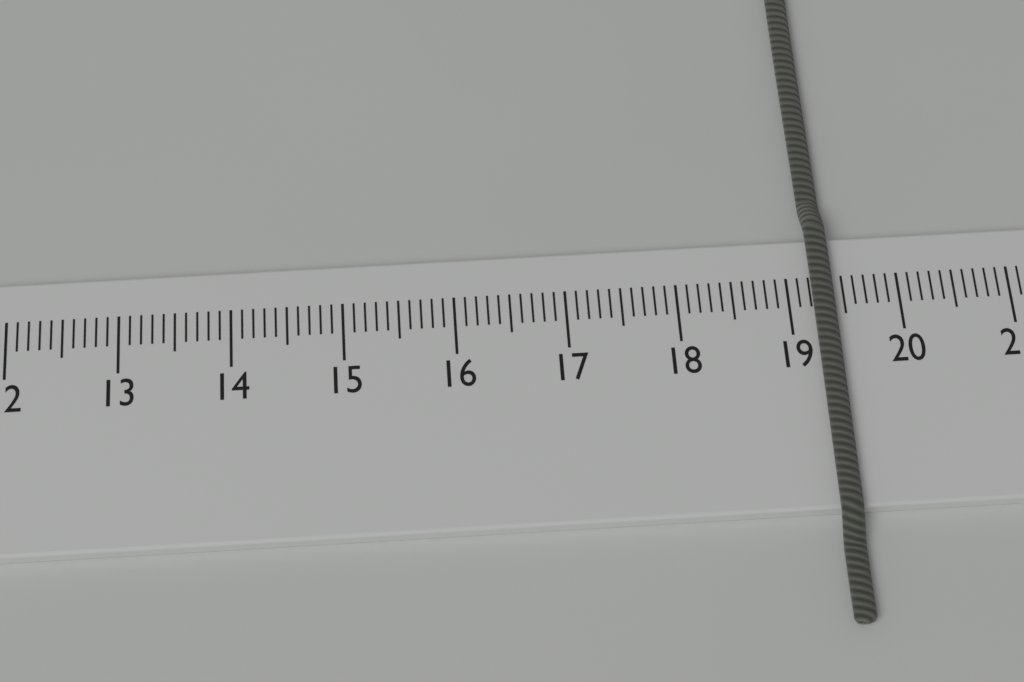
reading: 19.4 cm
